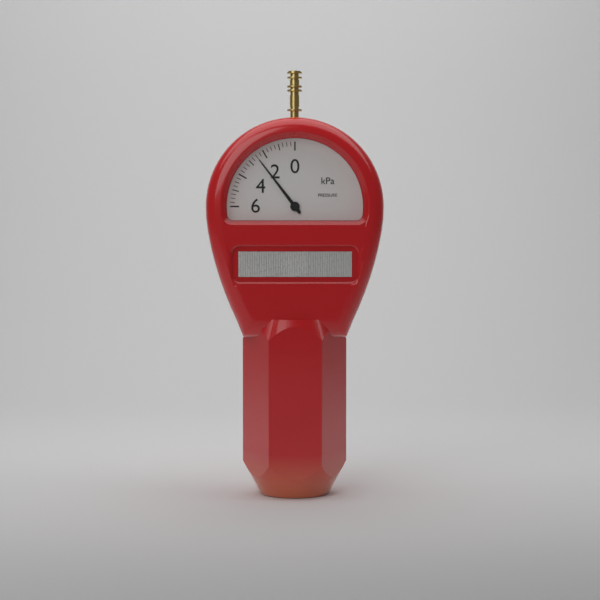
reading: 2.50 kPa
